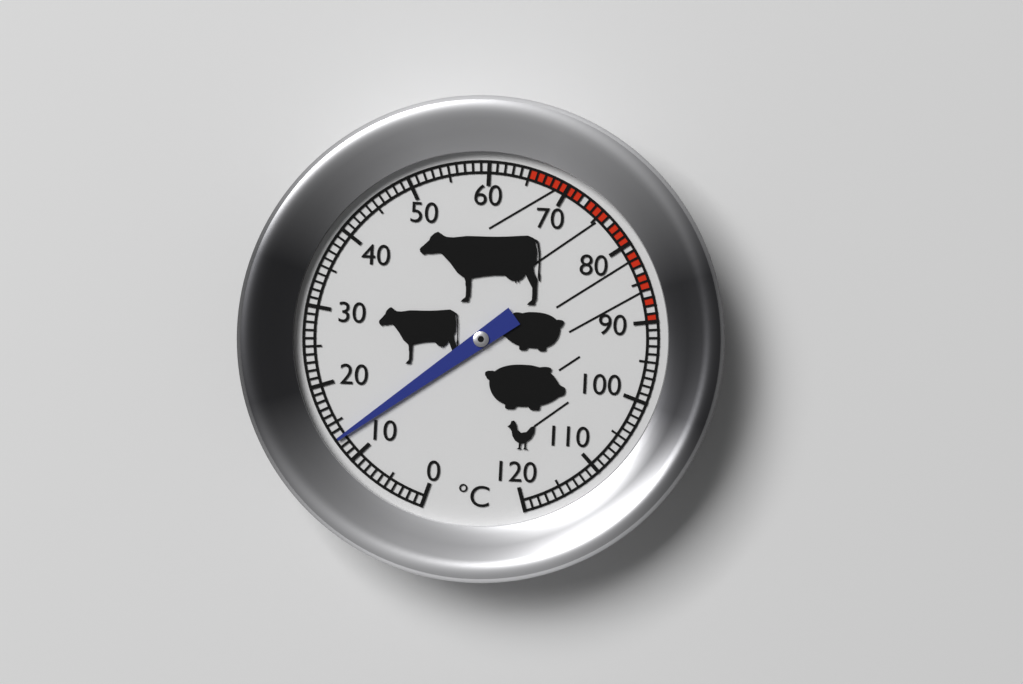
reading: 13 °C
